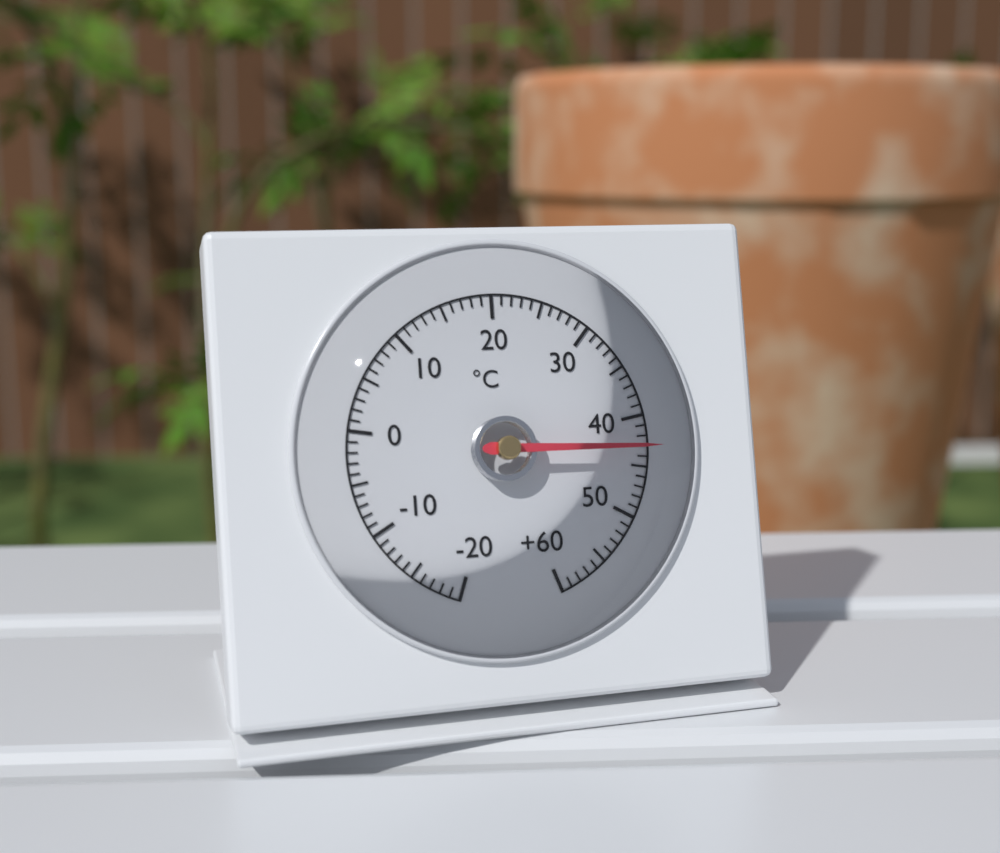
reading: 43 °C
